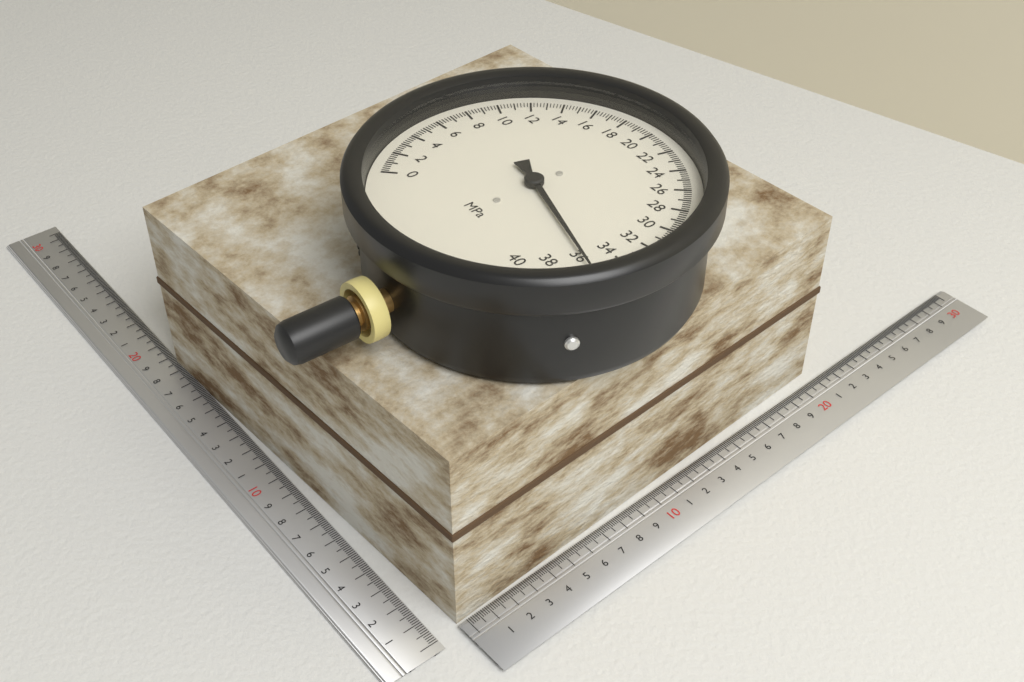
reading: 35.8 MPa
